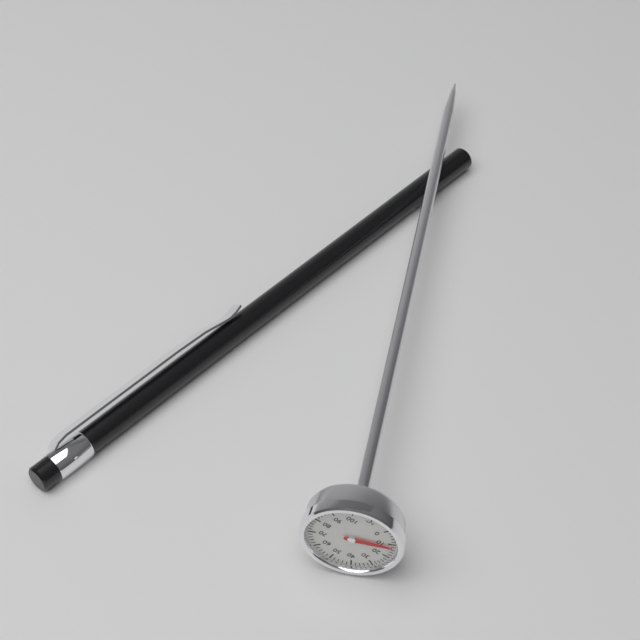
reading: 12 °C
